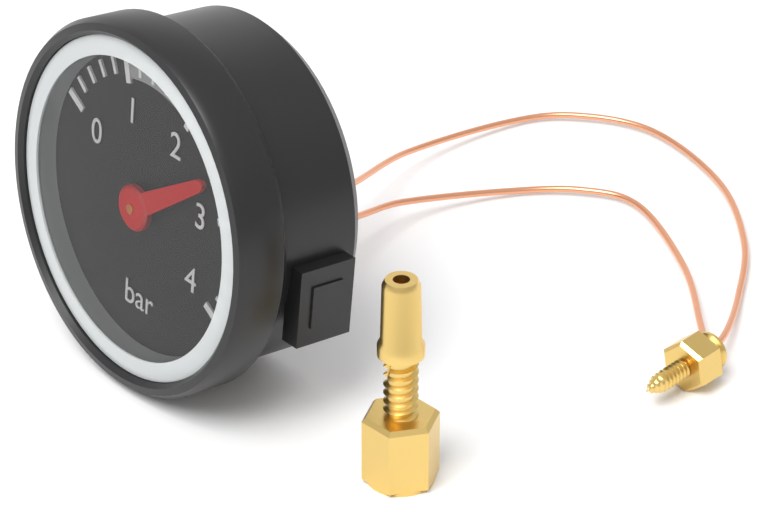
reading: 2.6 bar
